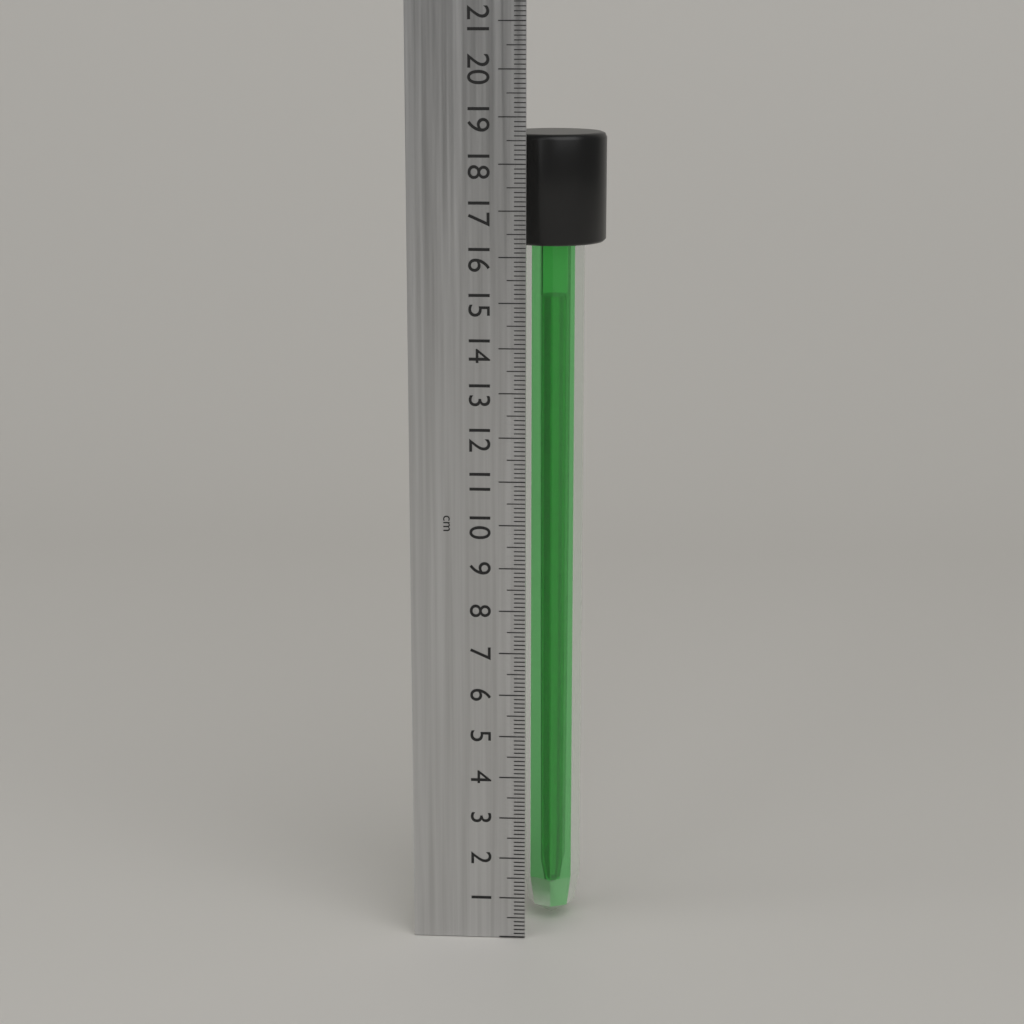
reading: 18.6 cm
